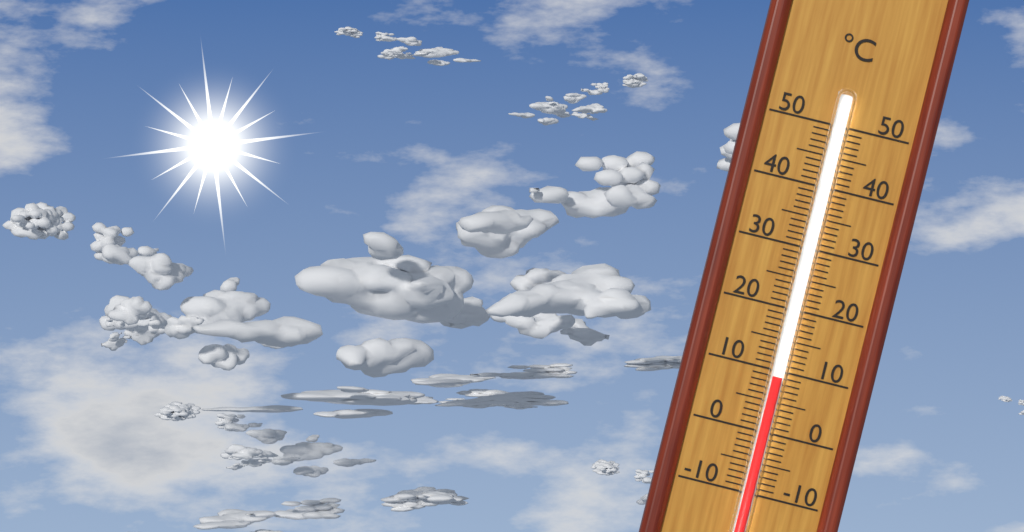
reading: 9 °C
